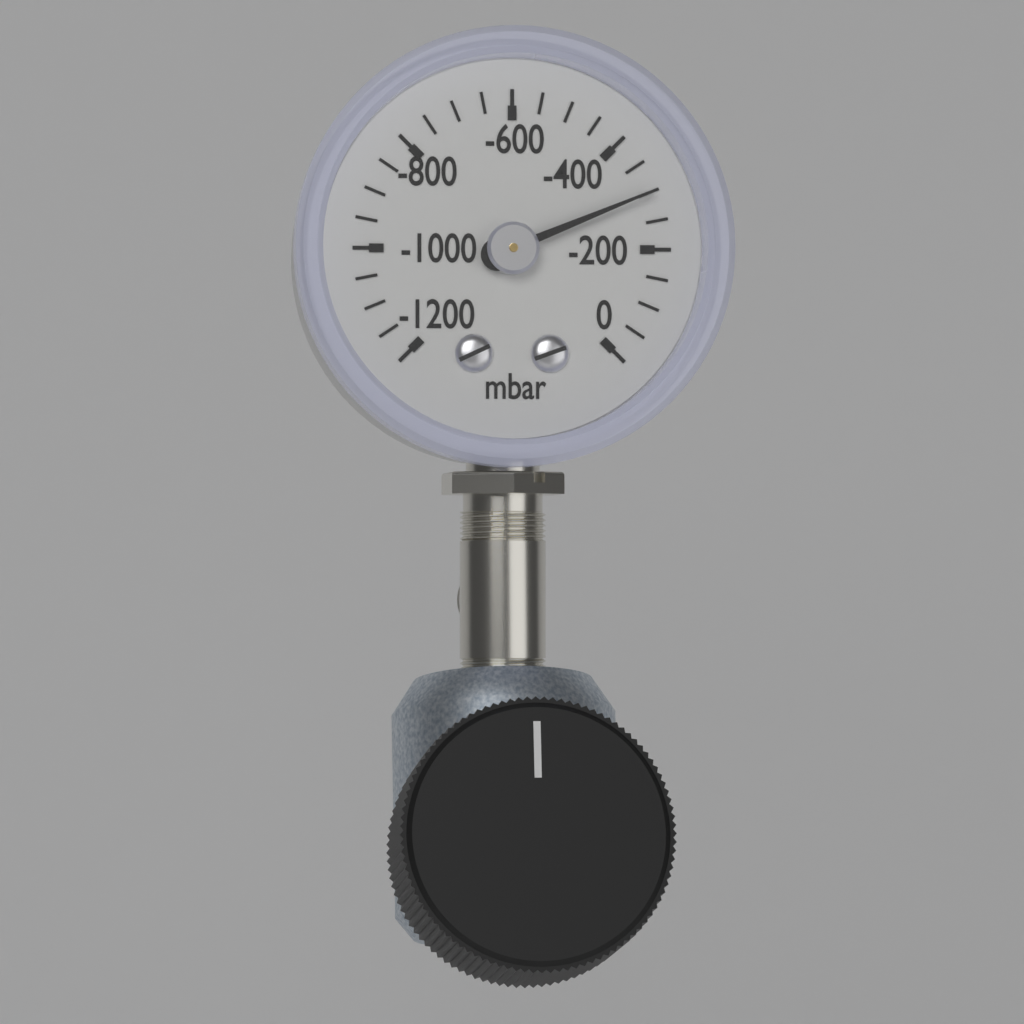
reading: -300 mbar
